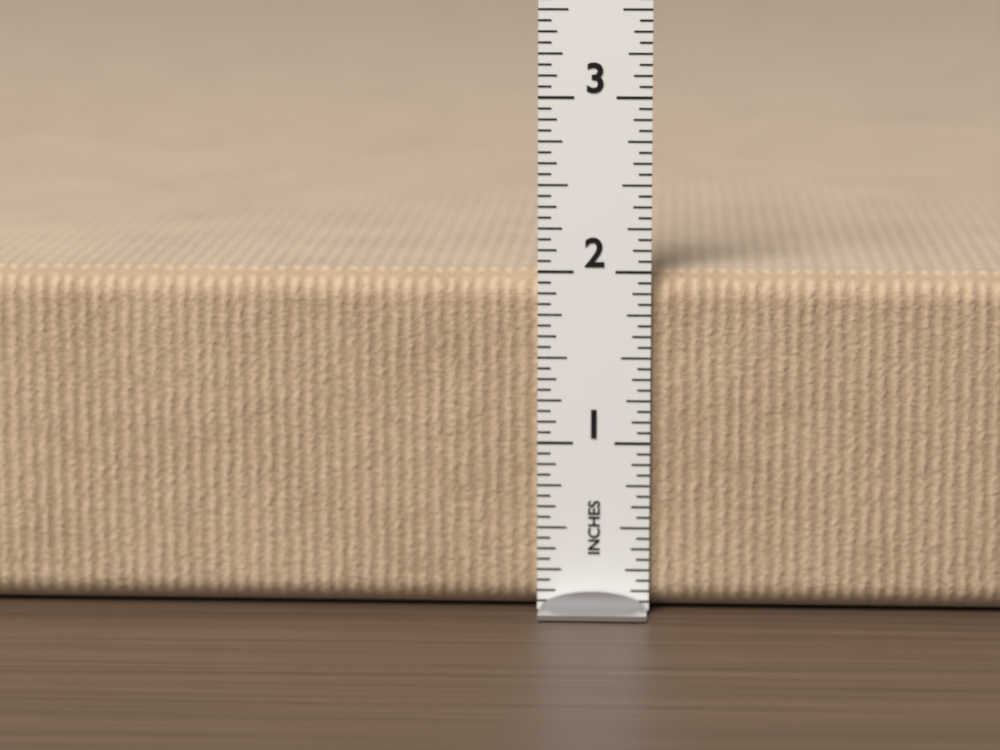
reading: 2.0000 in
